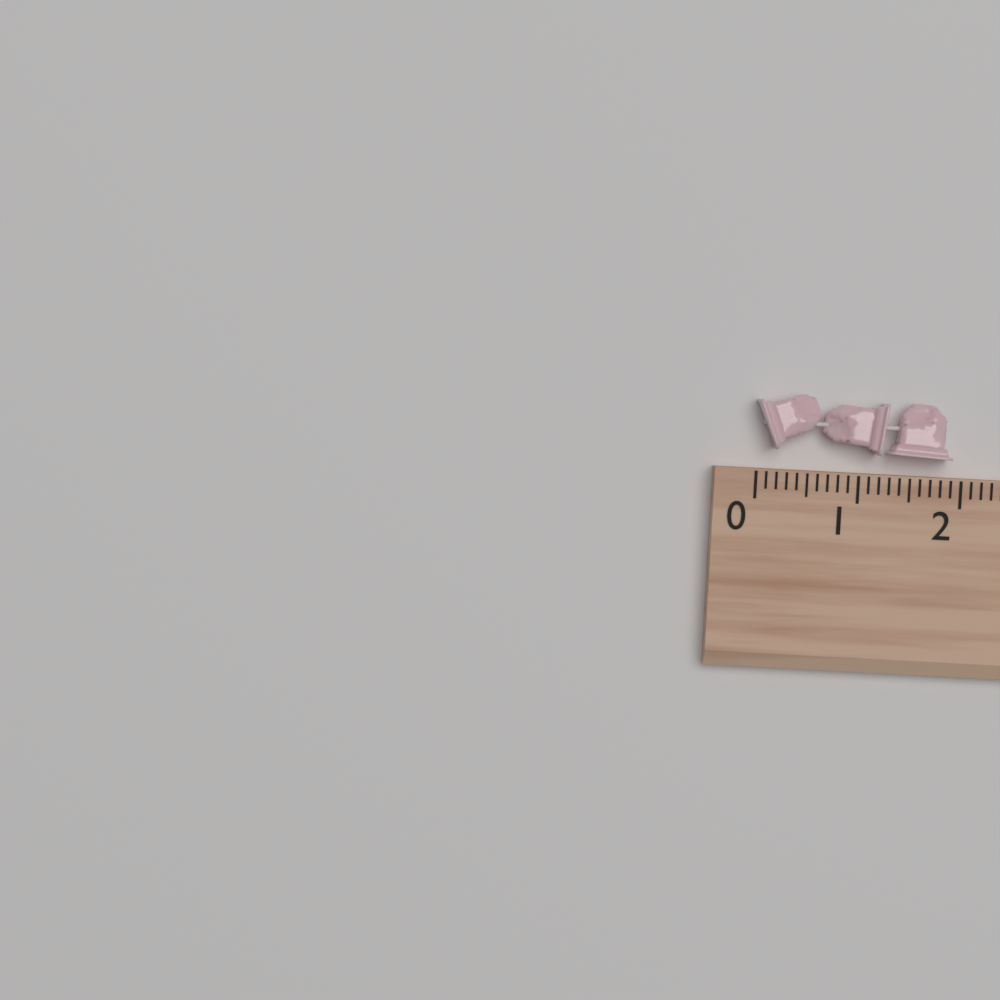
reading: 1.9 (no unit)
